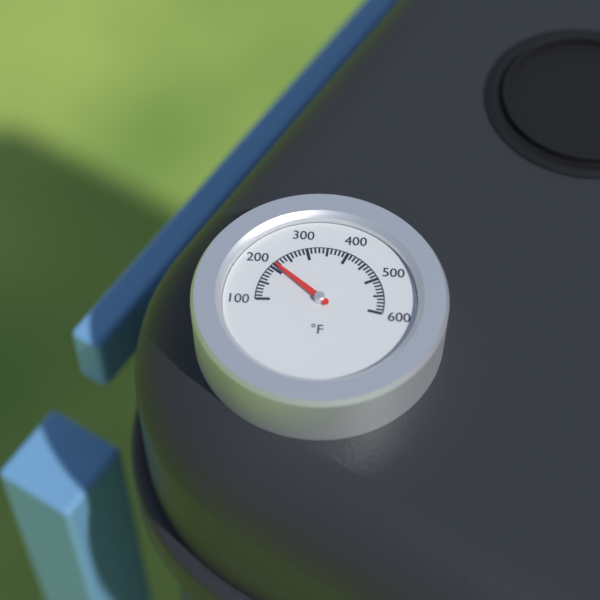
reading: 210 °F
